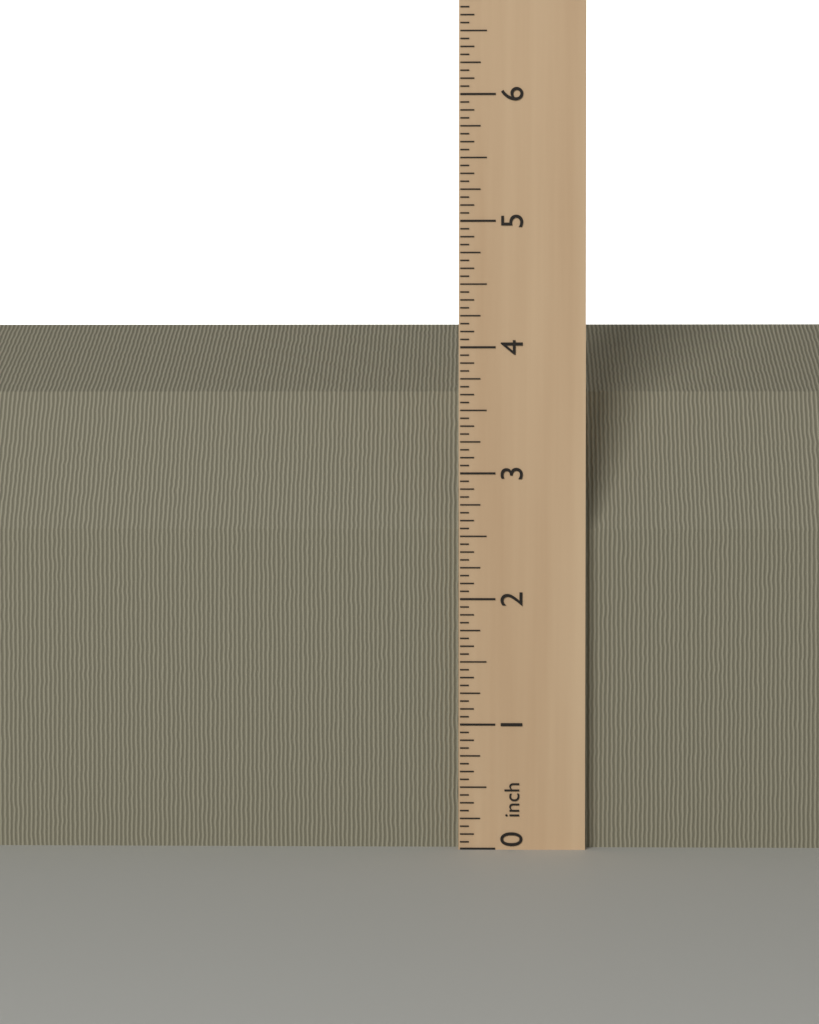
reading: 4.2500 inch
